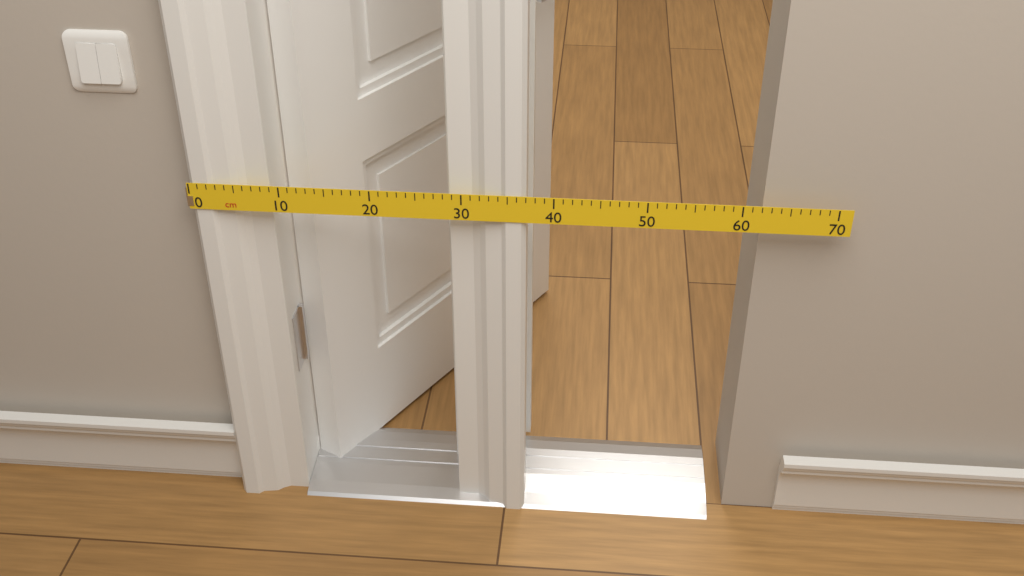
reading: 37 cm
